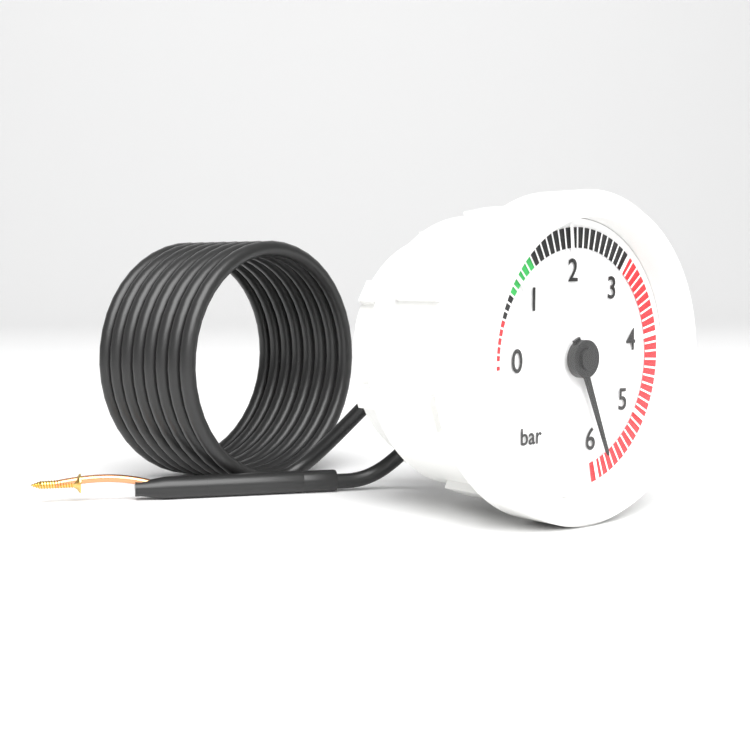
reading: 5.8 bar
